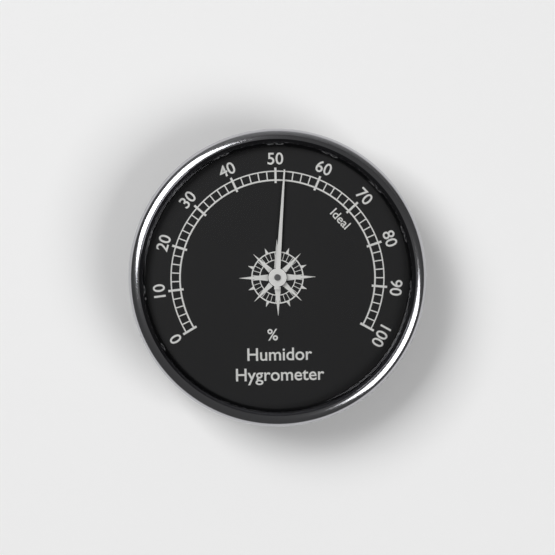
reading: 52 %
